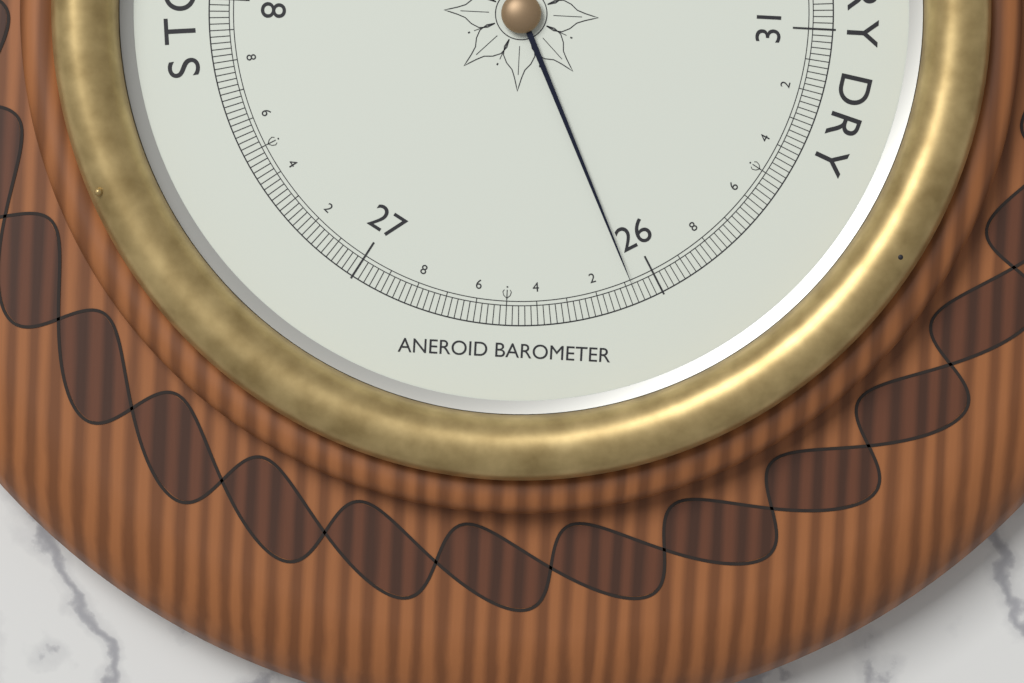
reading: 26.08 inHg
